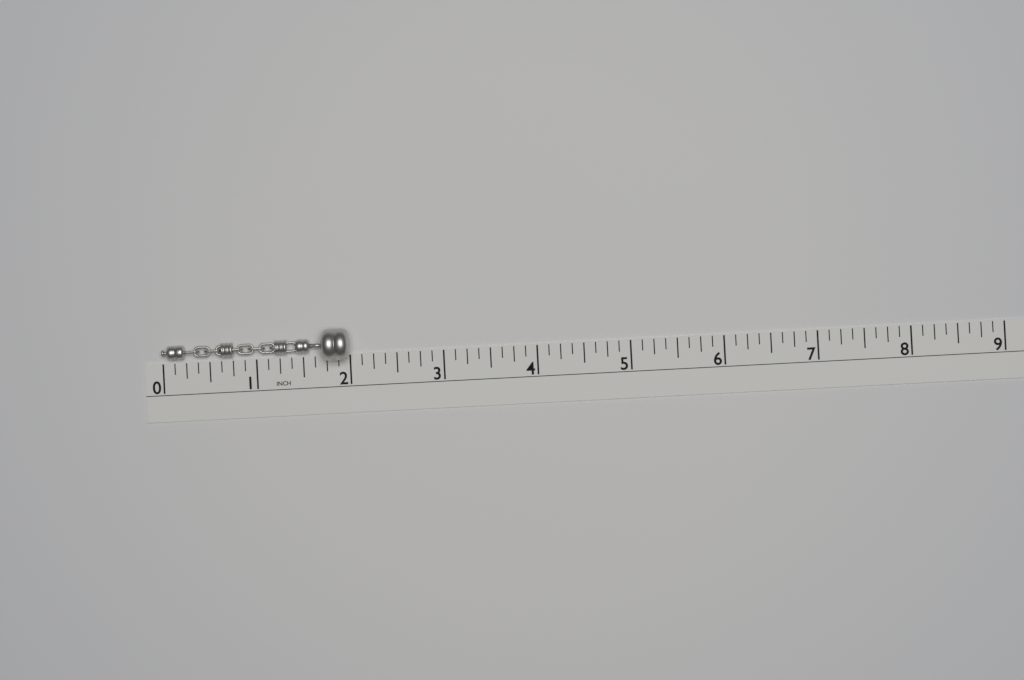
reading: 2.000 in
